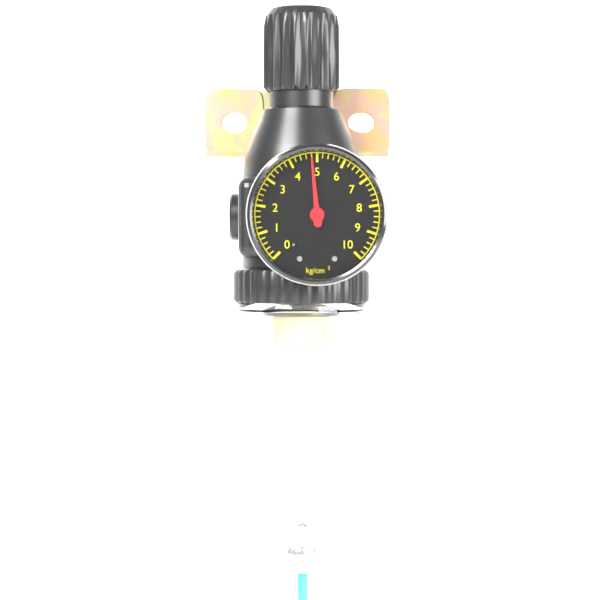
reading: 4.8 kg/cm²
